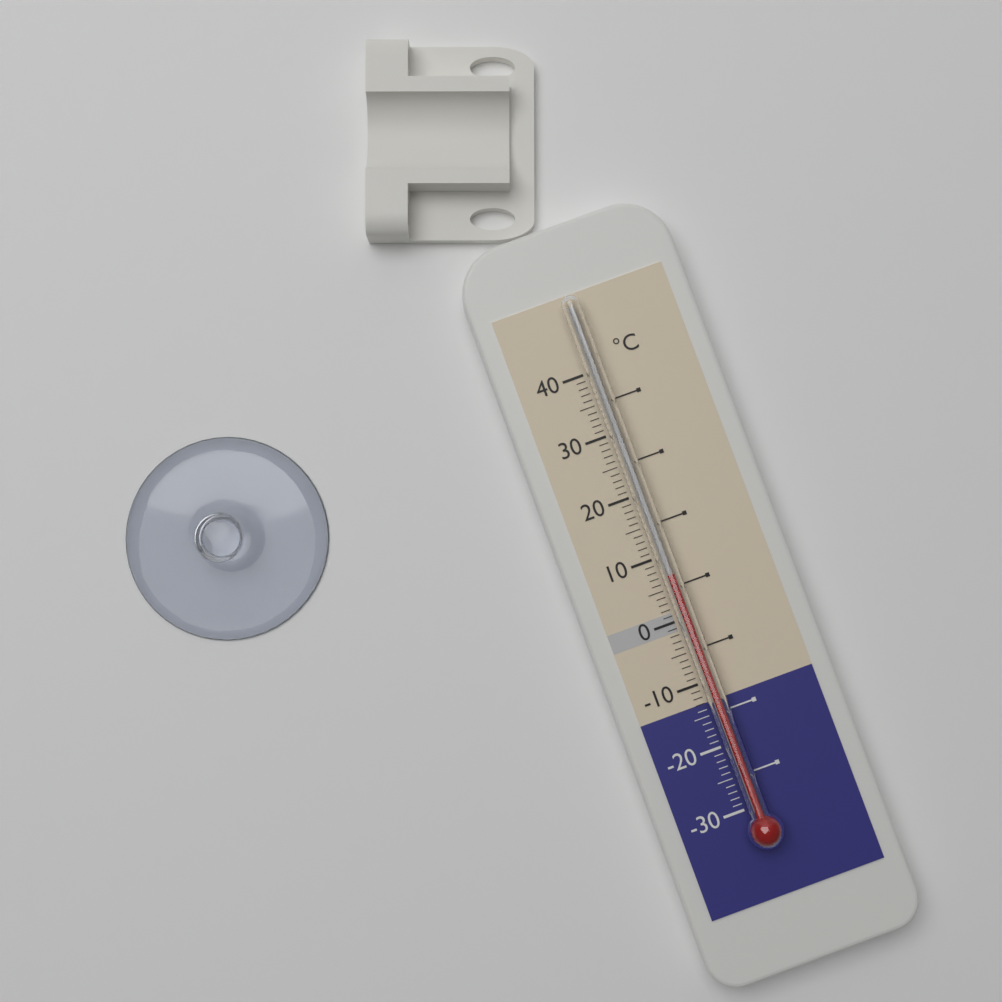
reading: 7 °C
